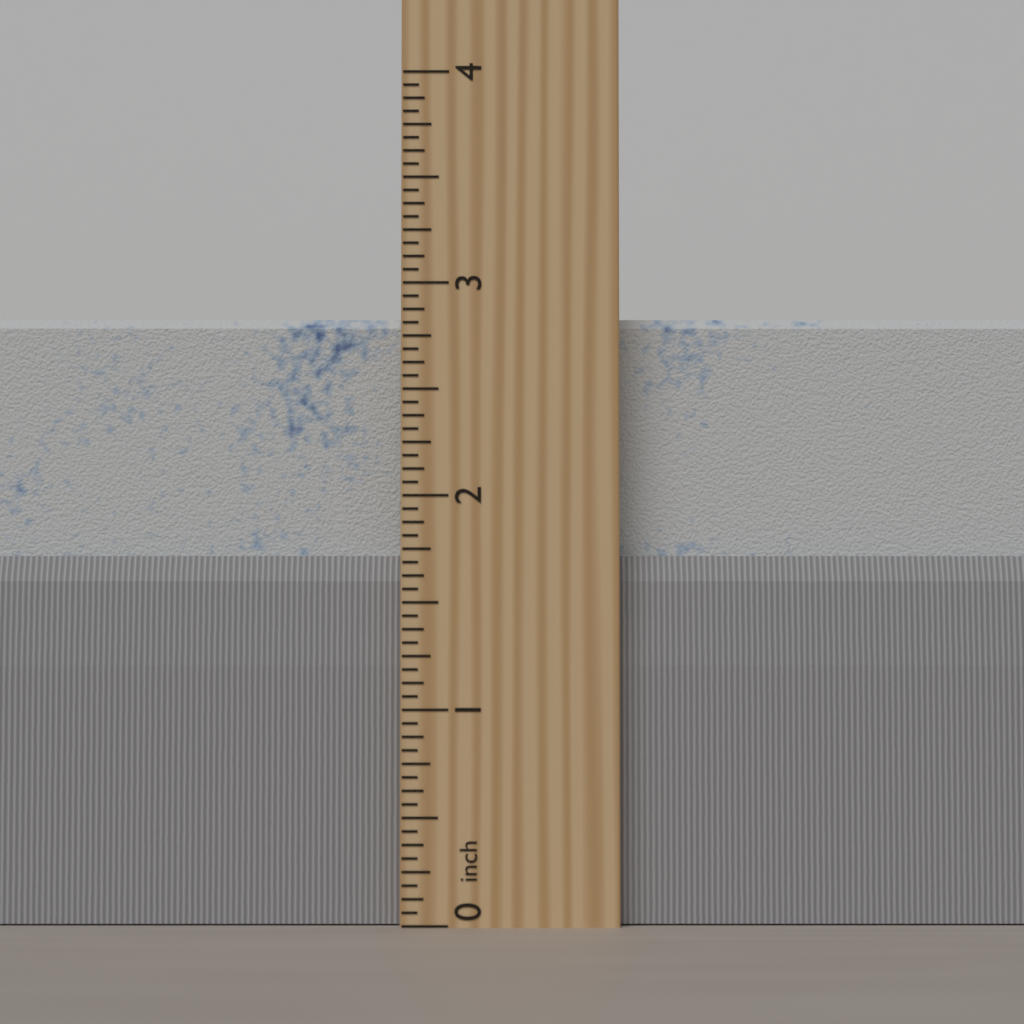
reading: 2.8750 inch
